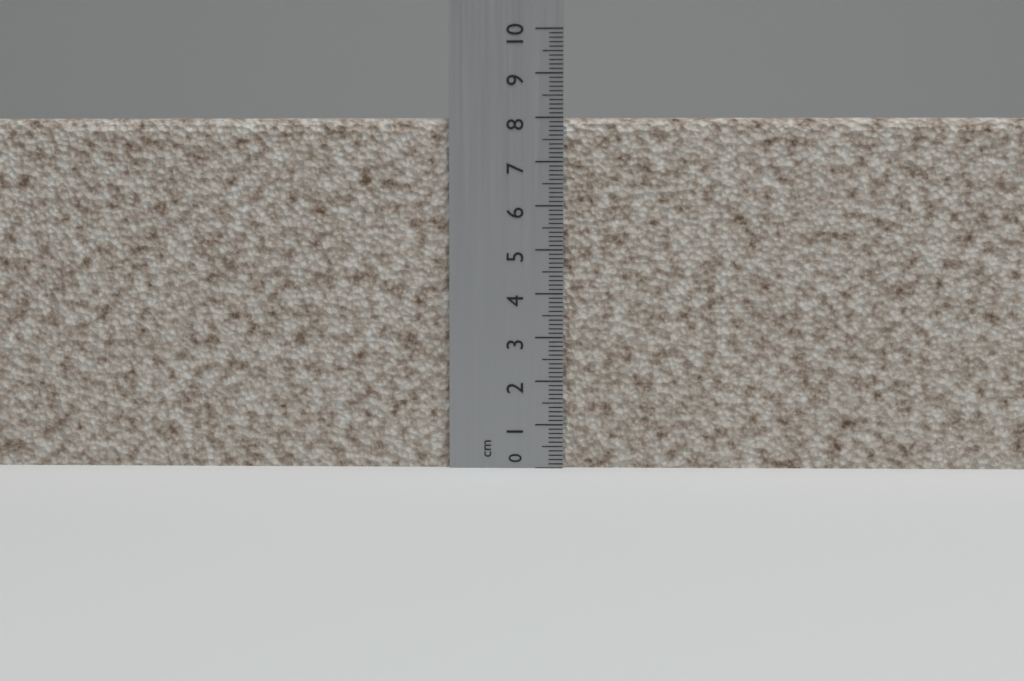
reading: 8.0 cm
